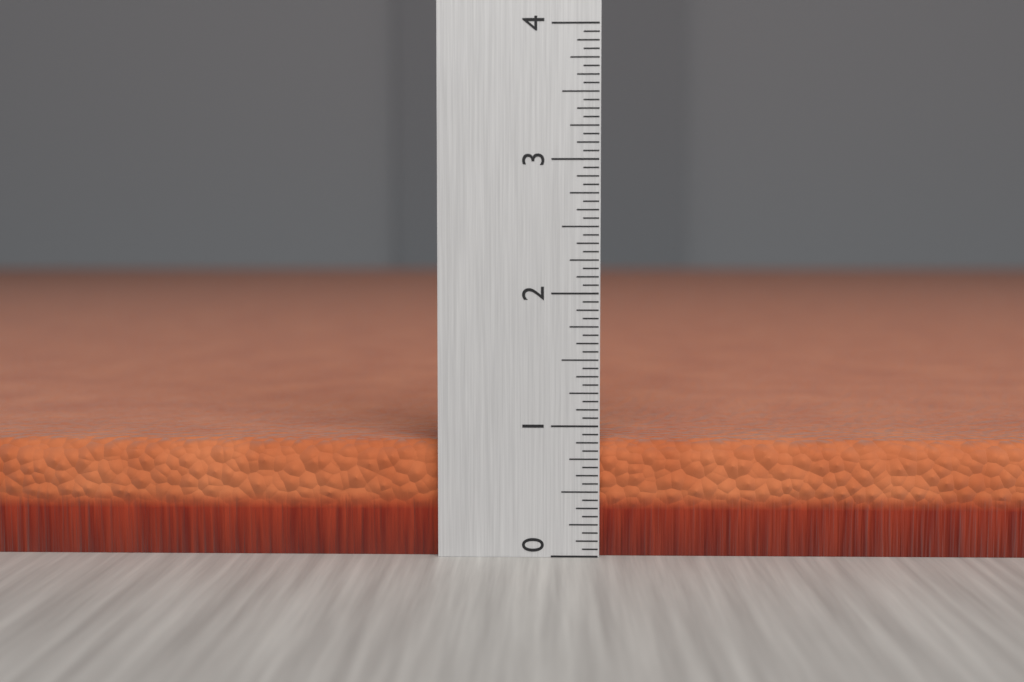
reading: 0.8750 (no unit)
